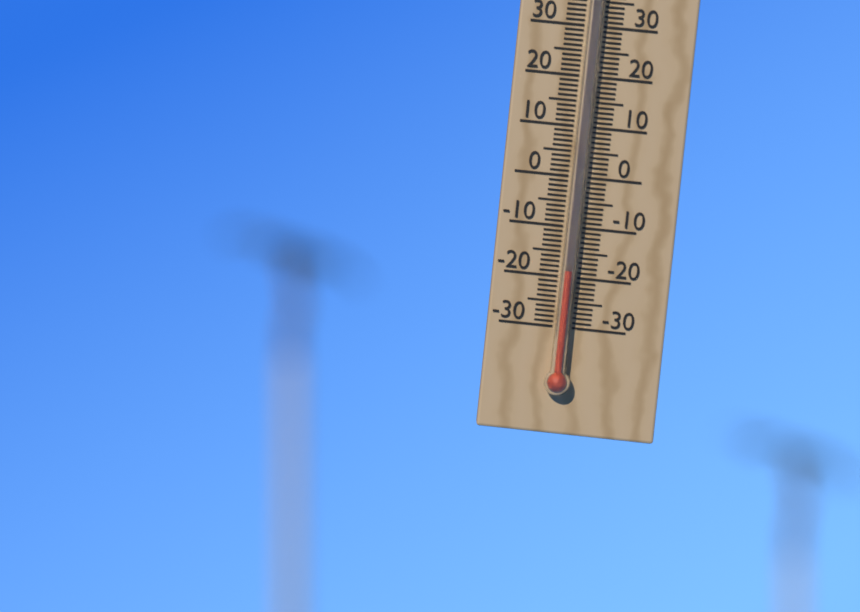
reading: -19 °C
